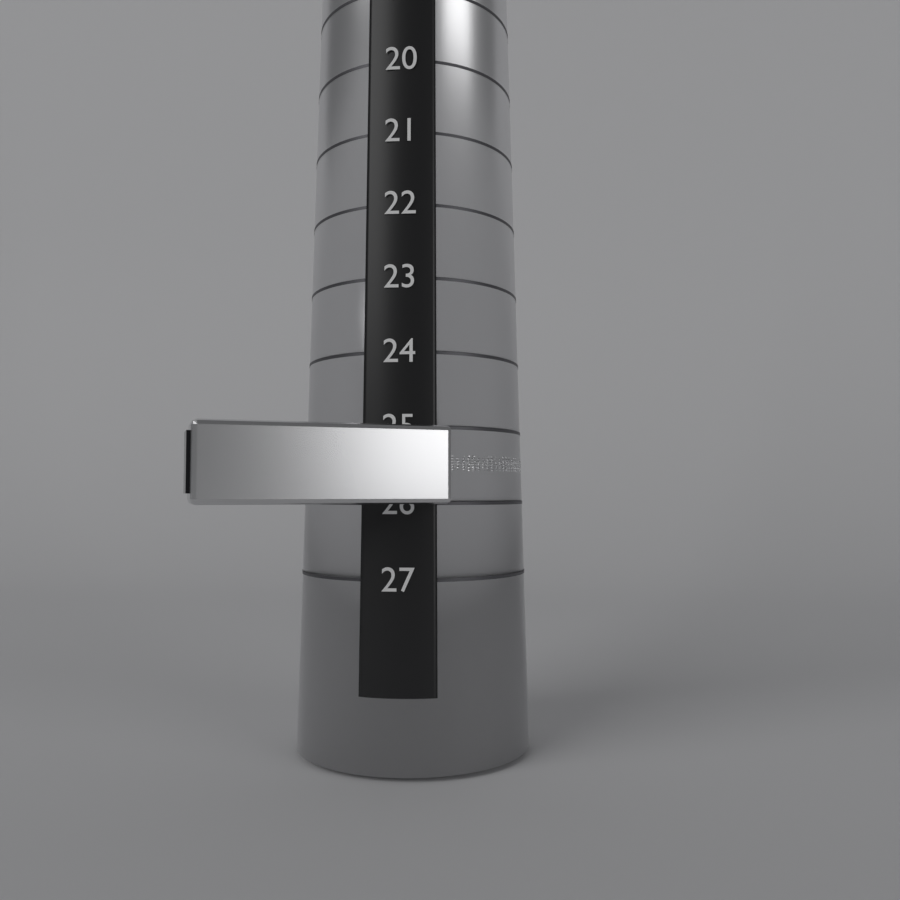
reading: 26 (no unit)
